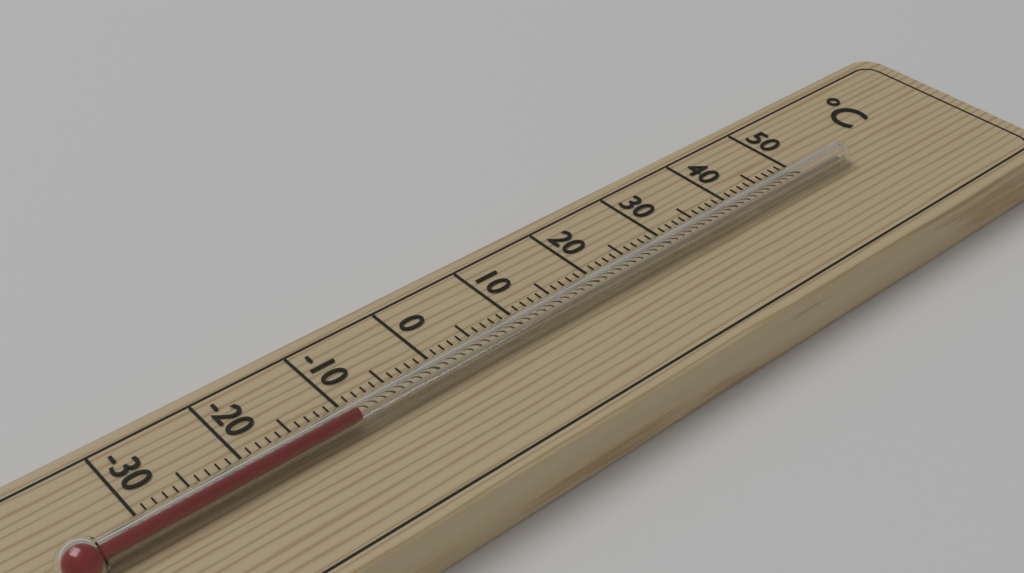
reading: -10 °C
